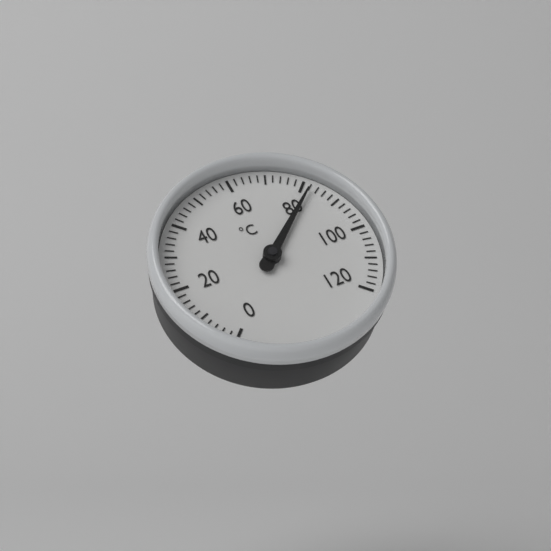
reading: 82 °C
